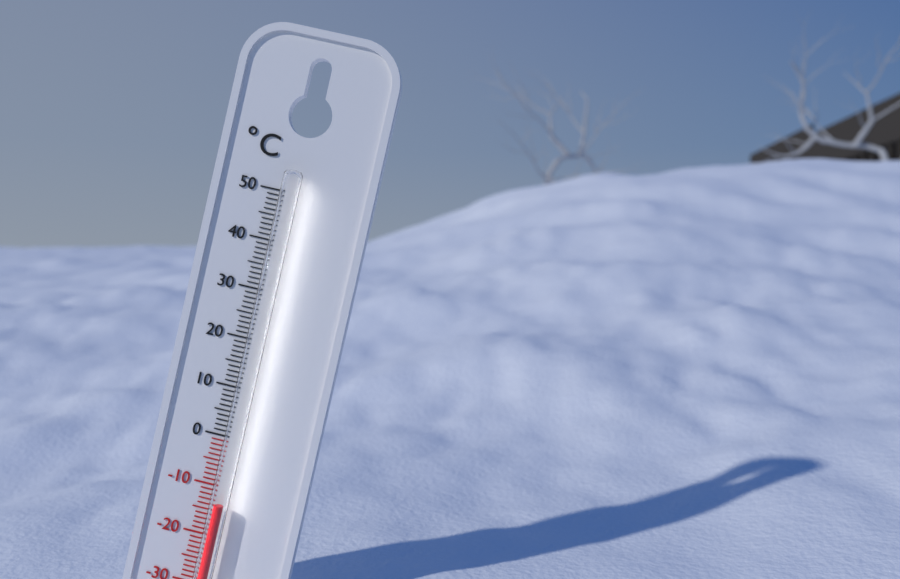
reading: -13 °C
